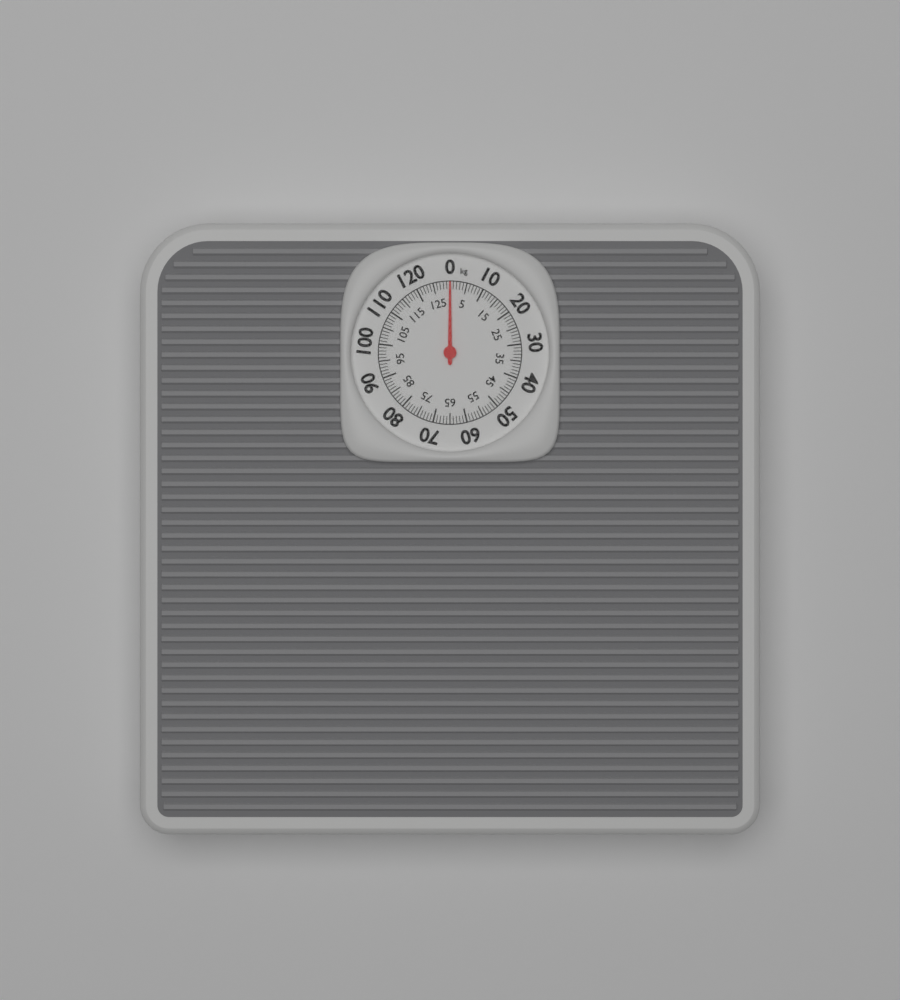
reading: 0 kg
